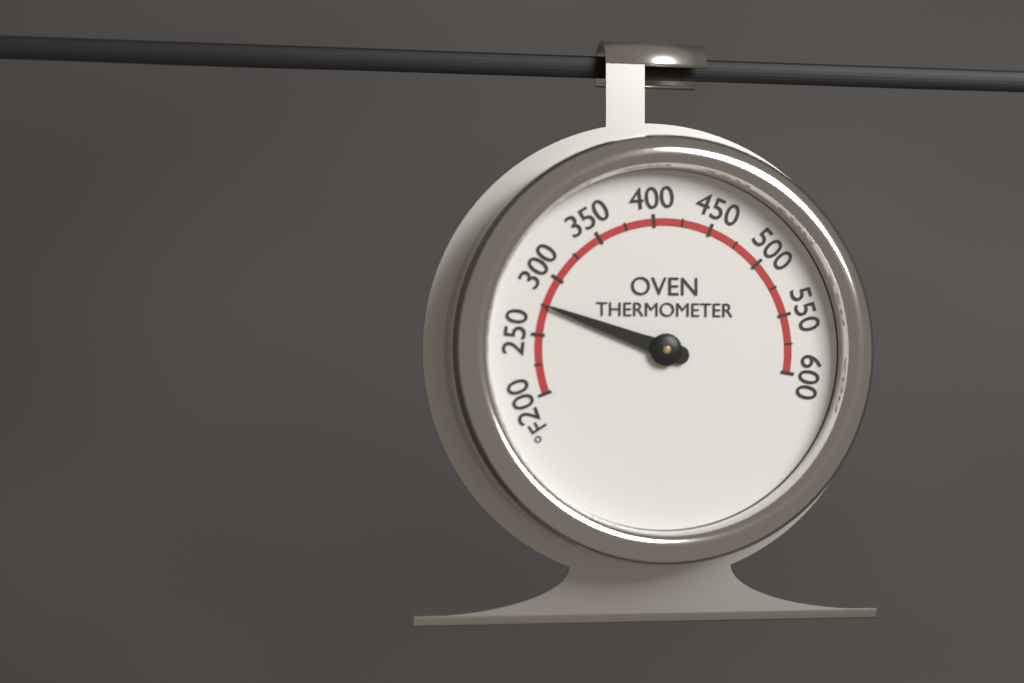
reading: 275 °F
